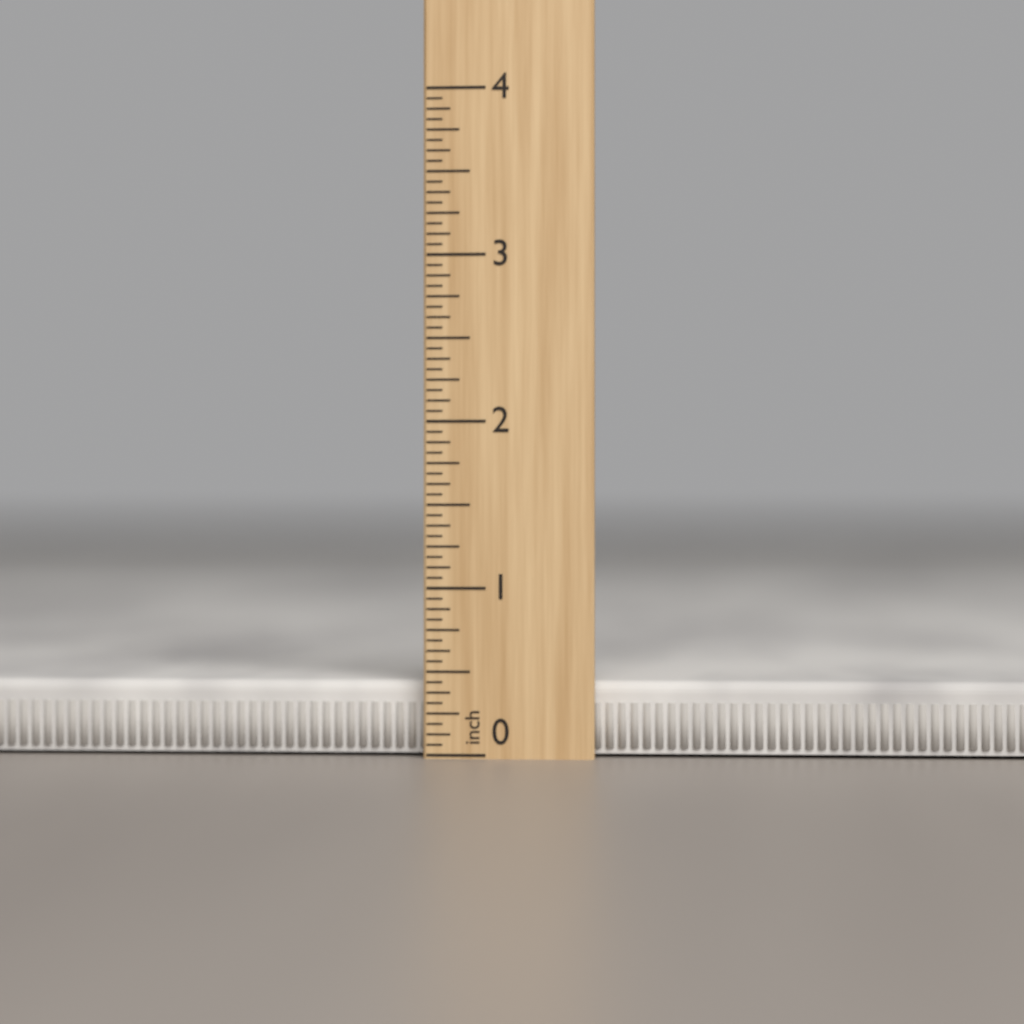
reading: 0.4375 inch
